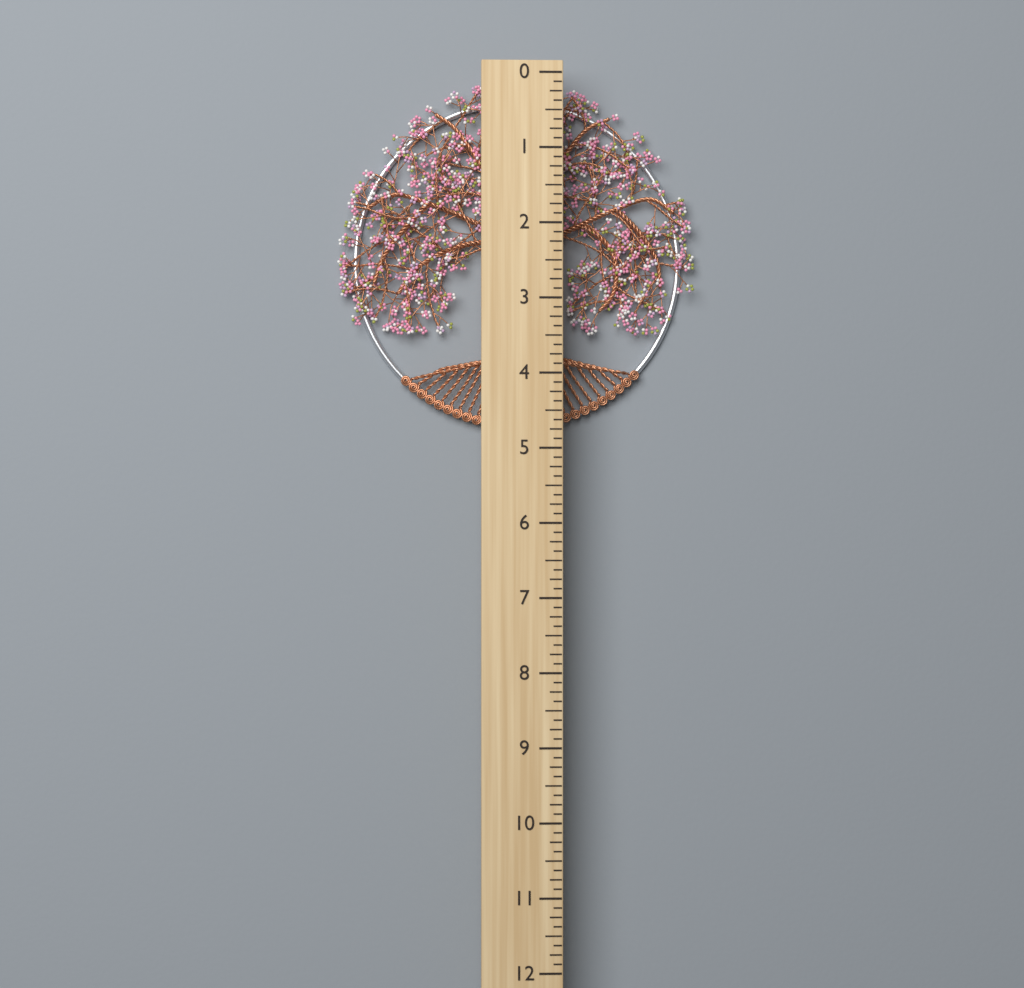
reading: 4.750 (no unit)
